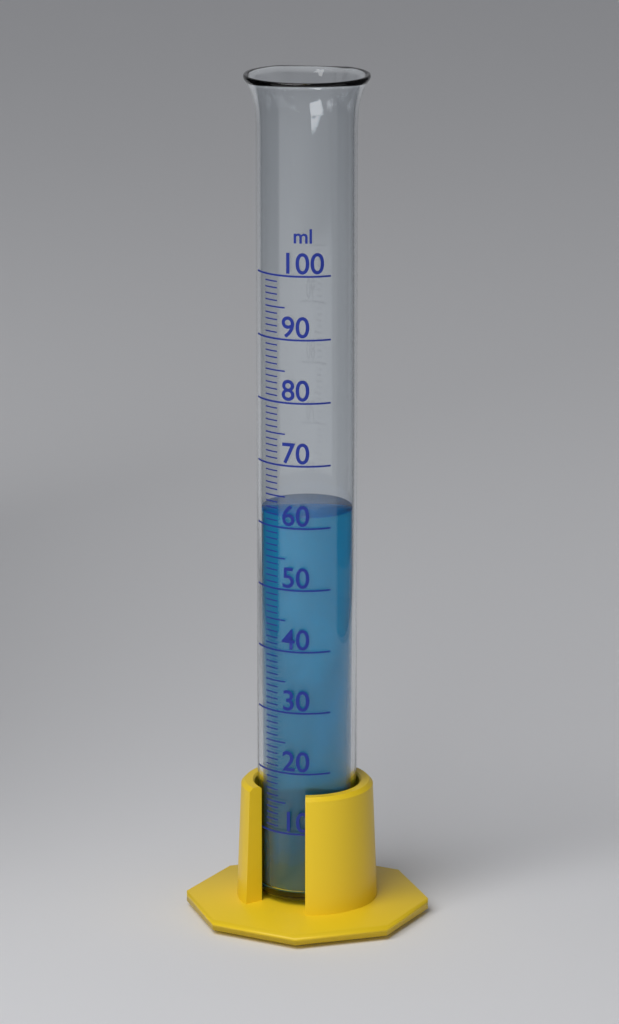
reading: 62 ml
